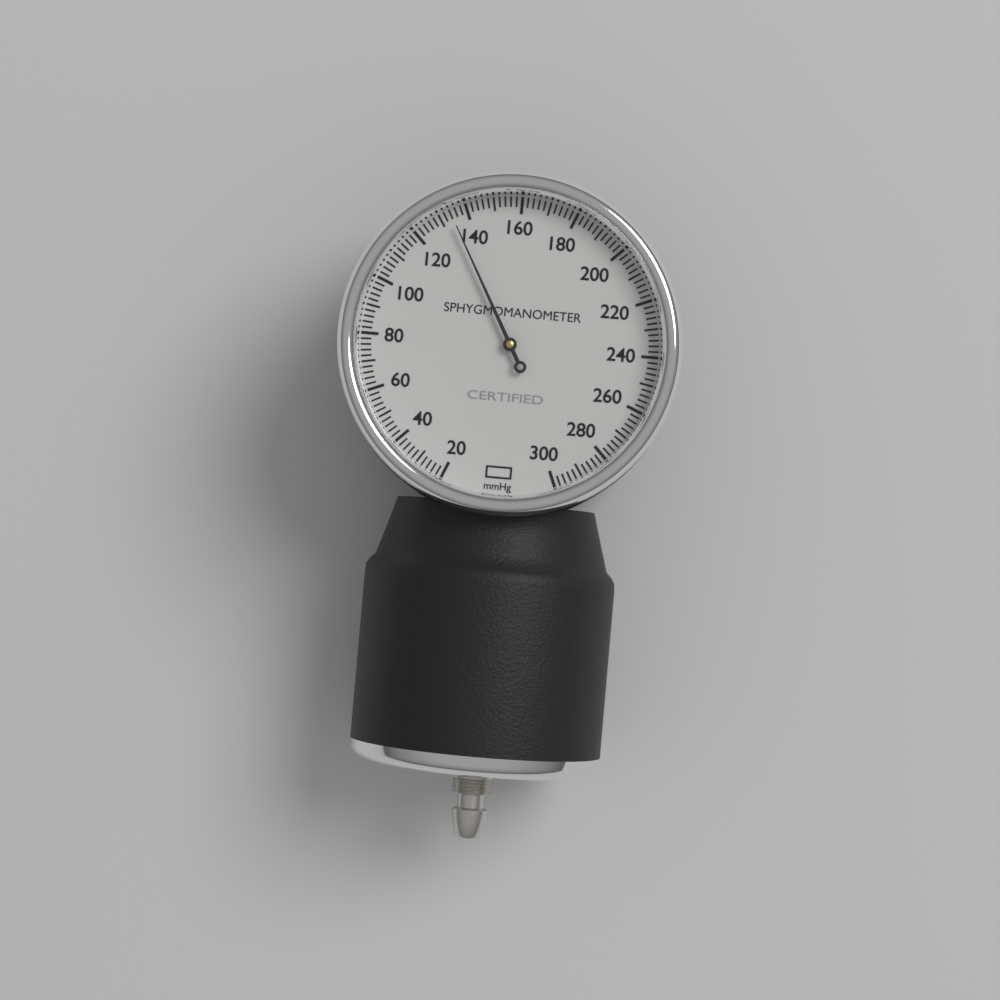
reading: 134 mmHg
